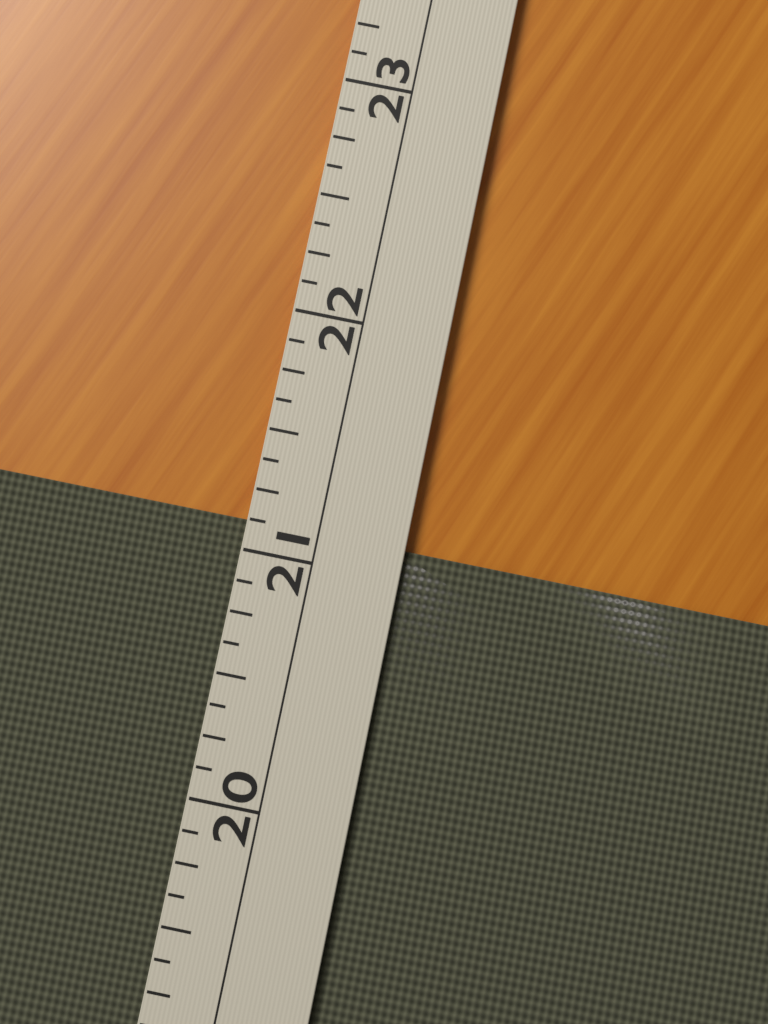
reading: 21.125 (no unit)
